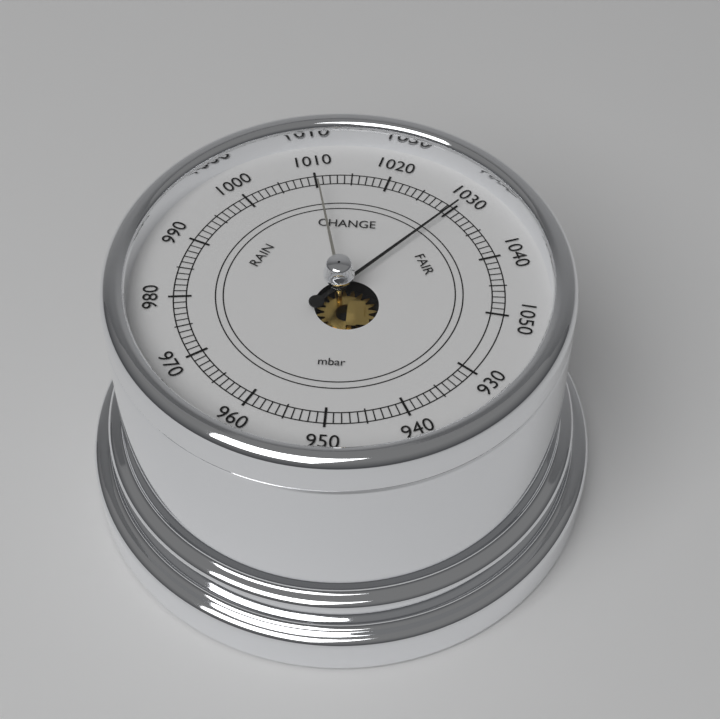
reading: 1030 mbar
